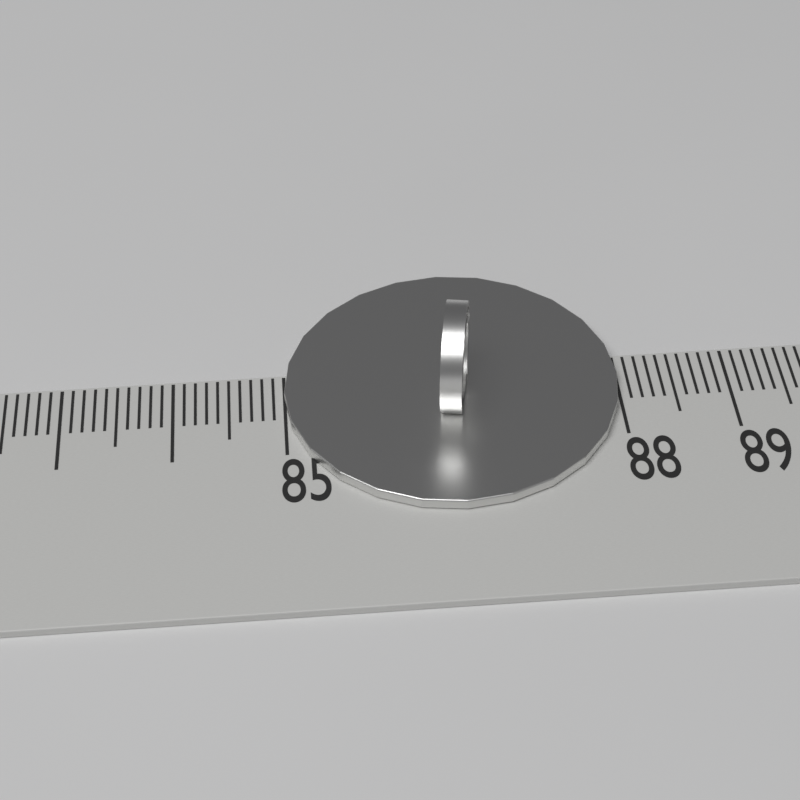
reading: 88.0 (no unit)
